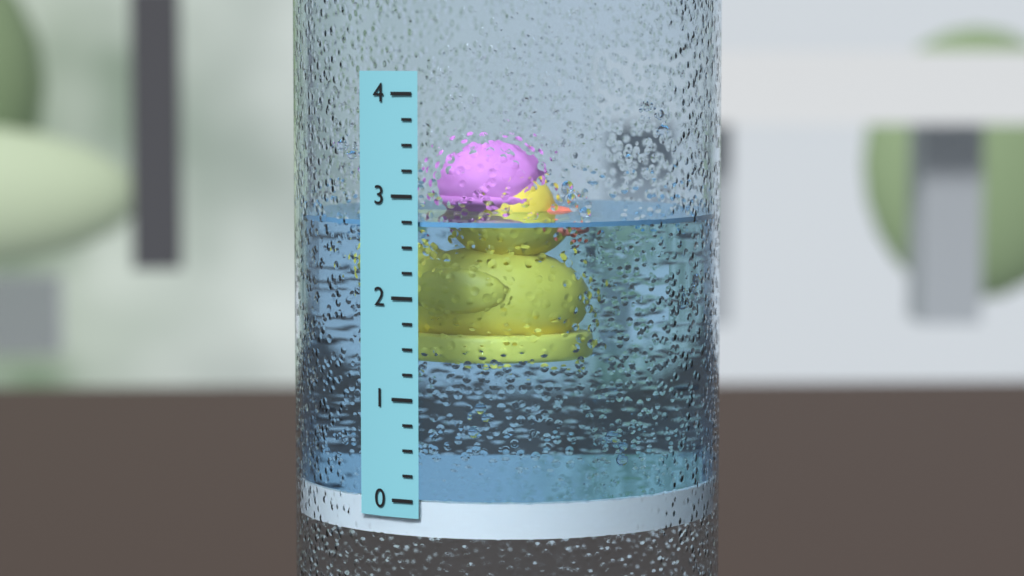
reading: 2.75 (no unit)
